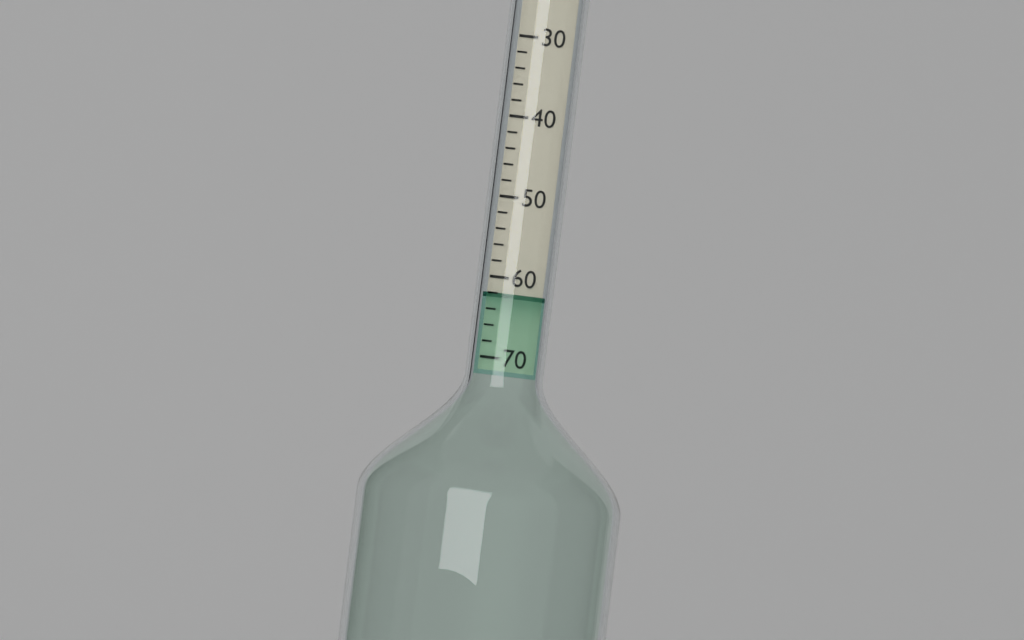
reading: 62 (no unit)
